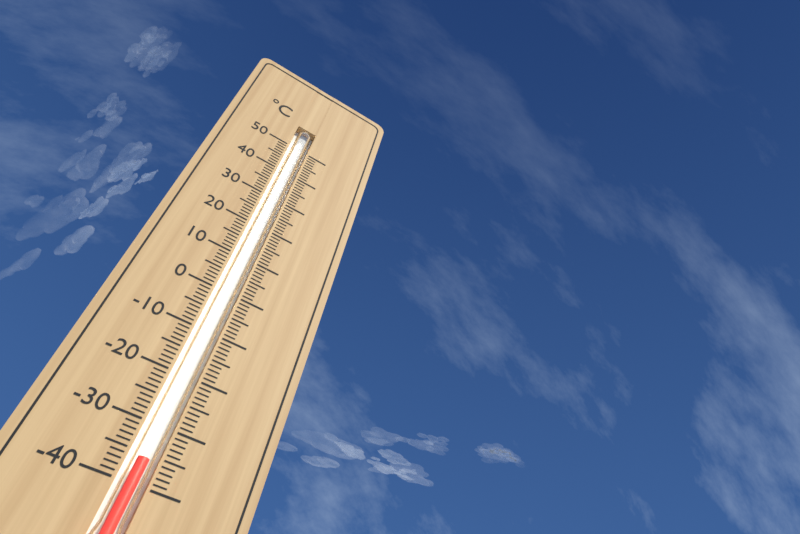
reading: -36 °C
